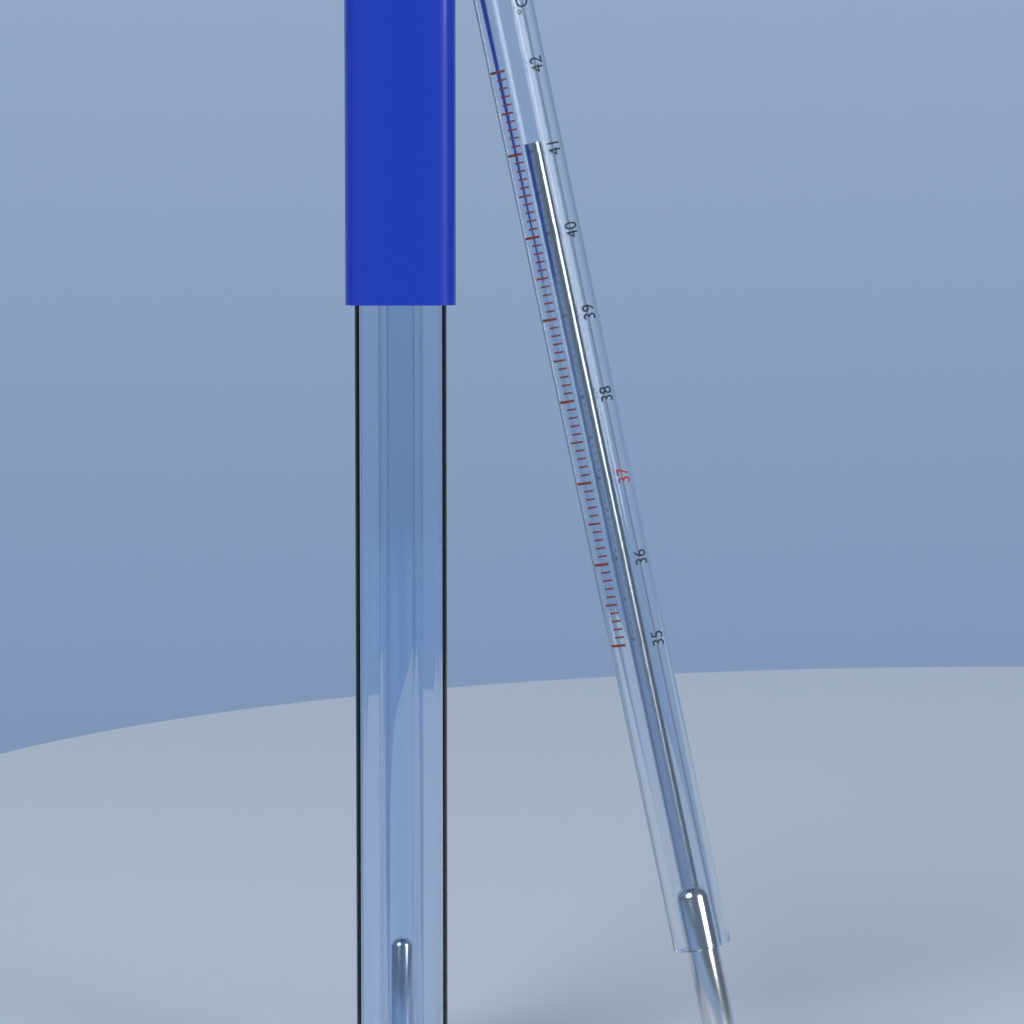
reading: 41.1 °C
